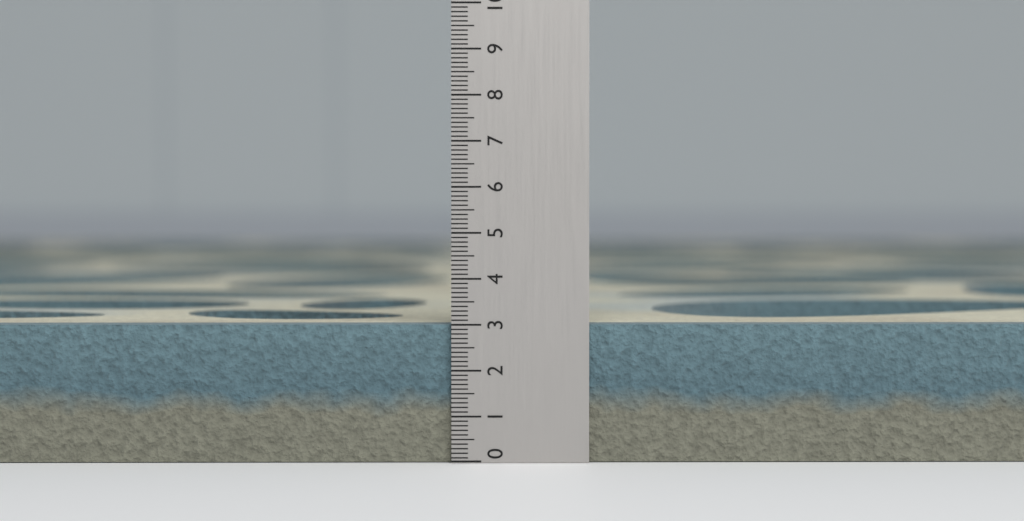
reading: 3.0 (no unit)
